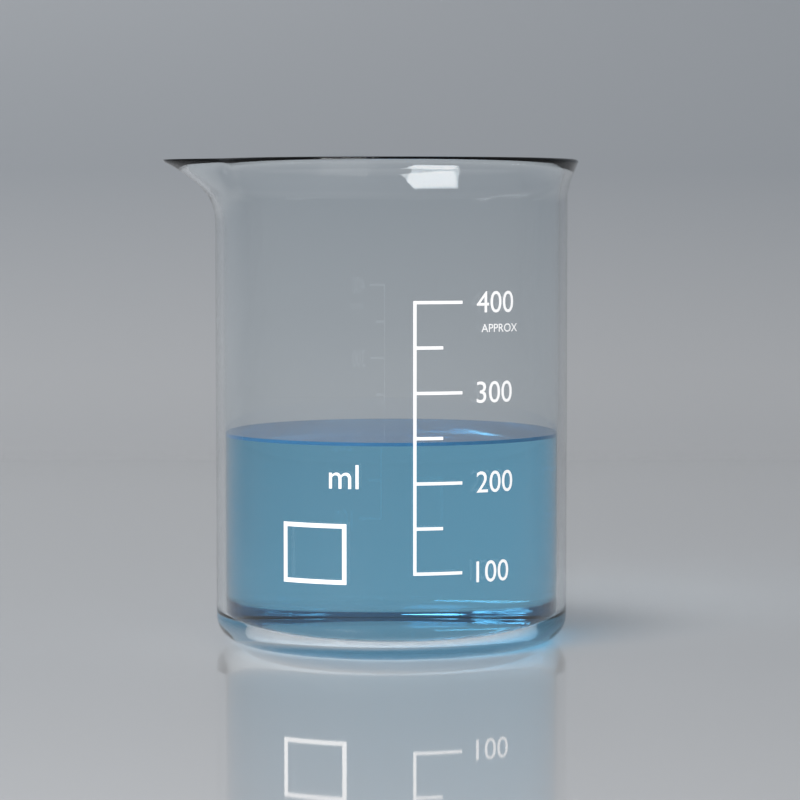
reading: 245 ml
